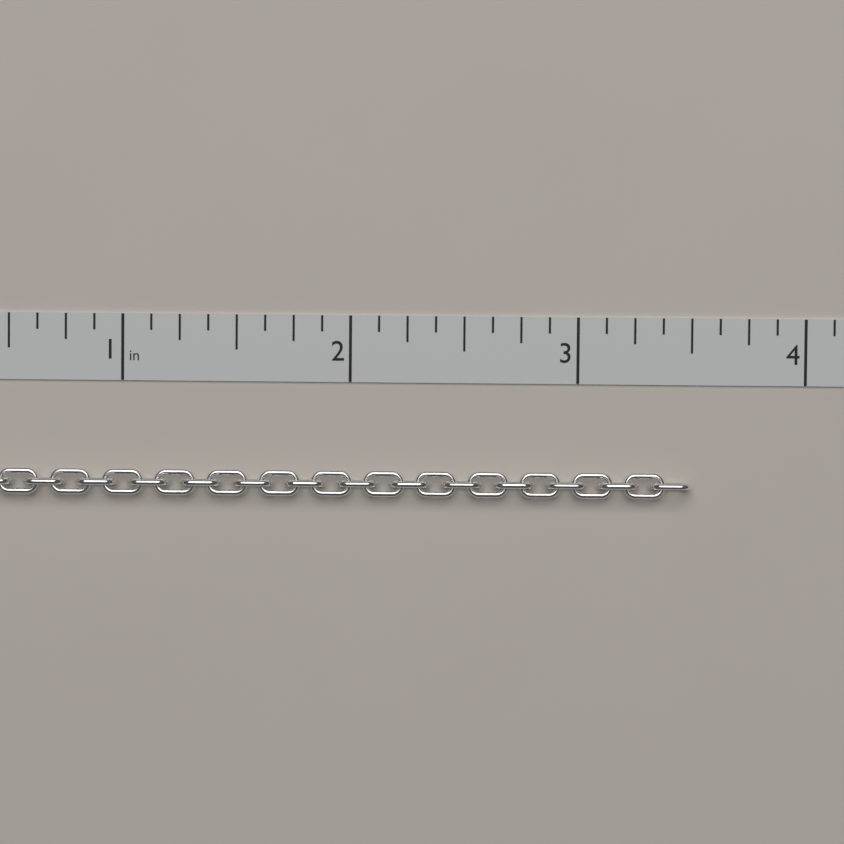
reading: 3.500 in
